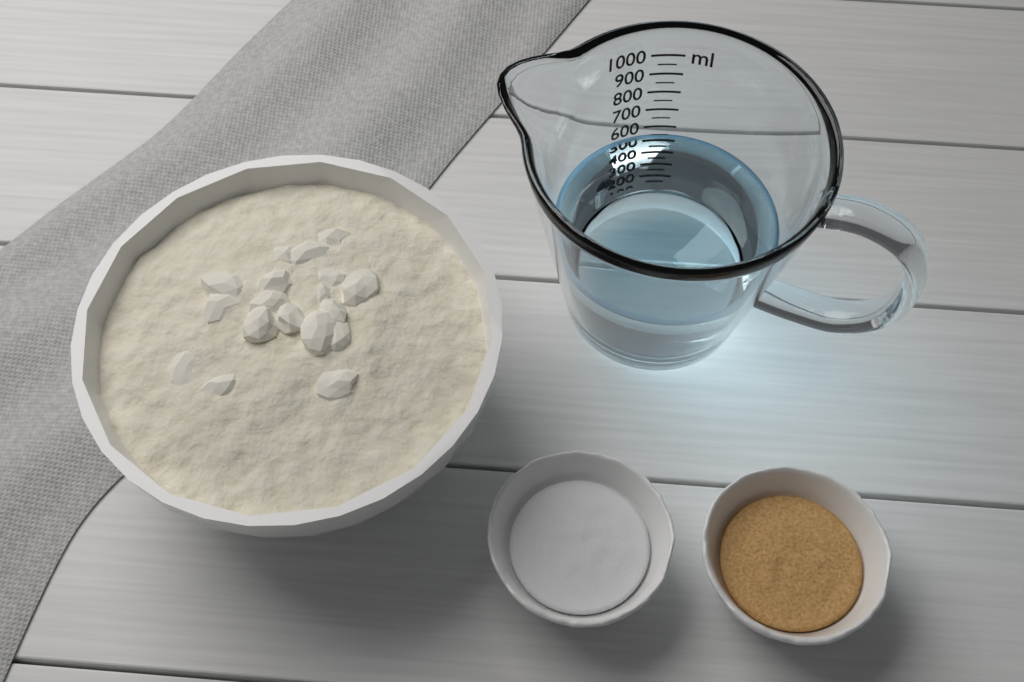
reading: 550 ml
